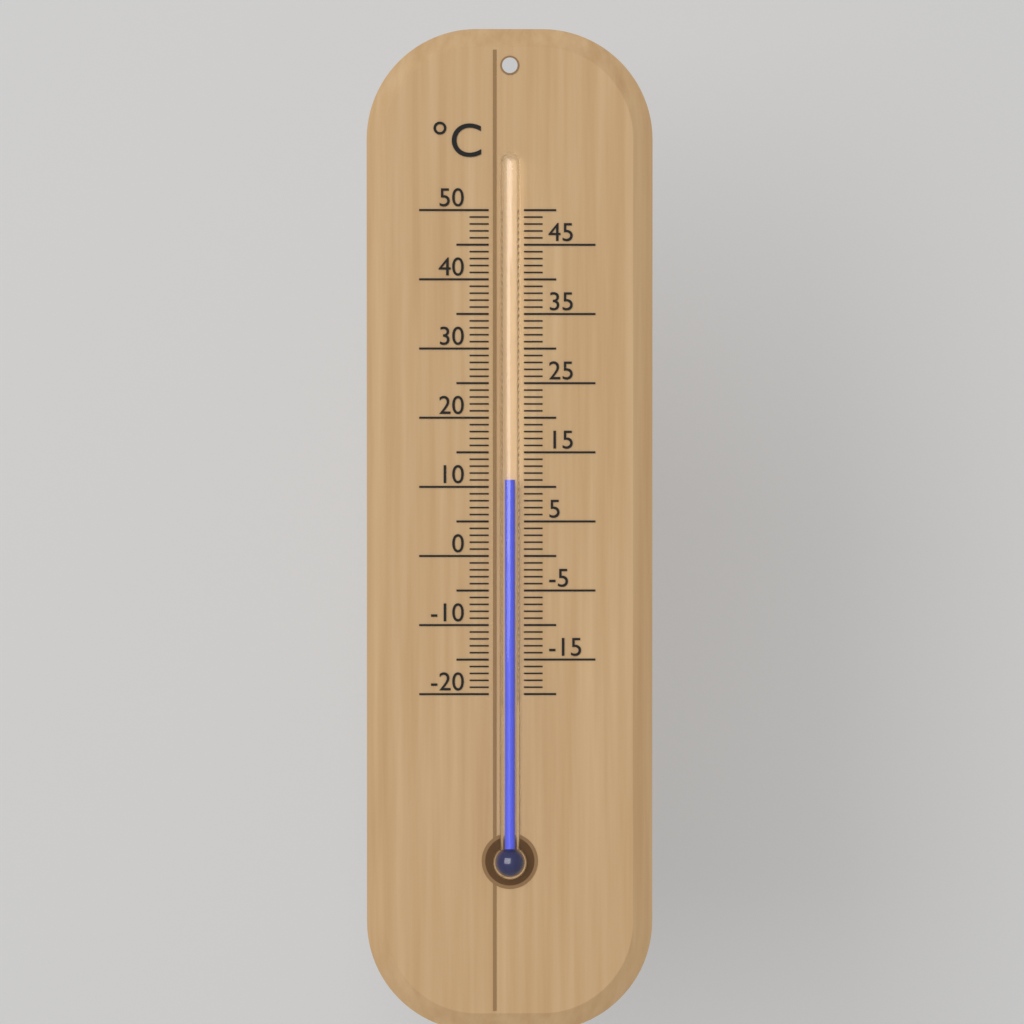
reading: 11 °C
